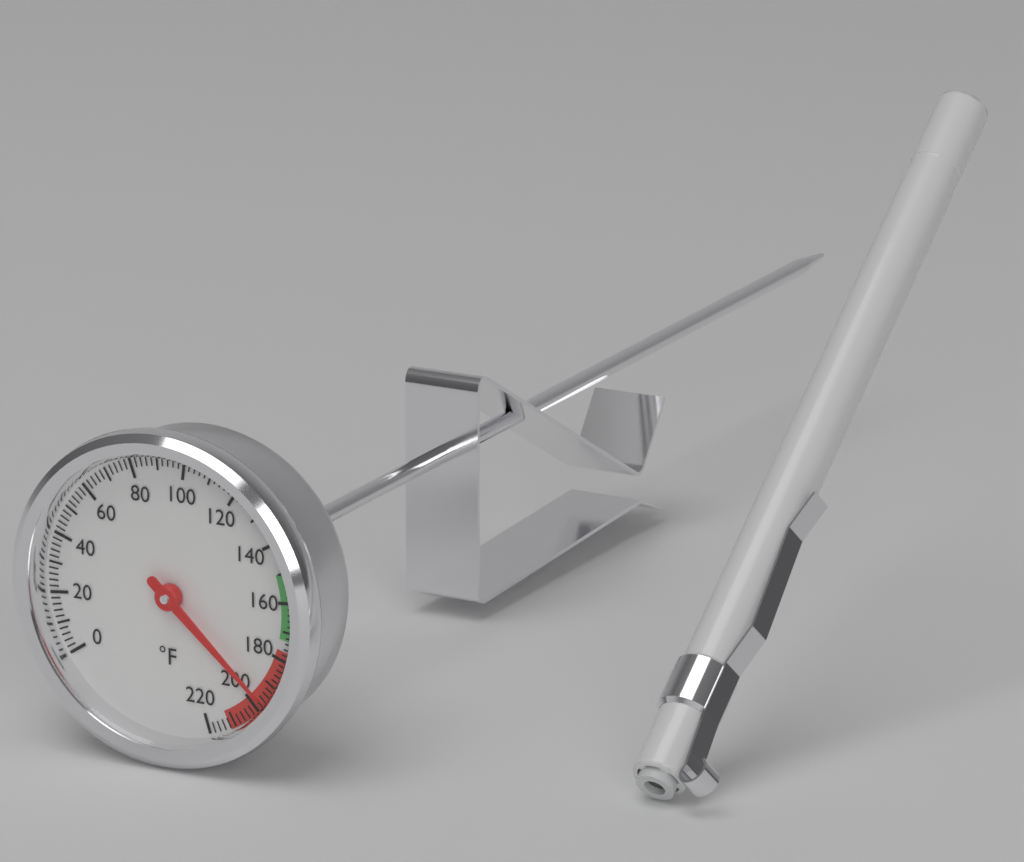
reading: 196 °F
